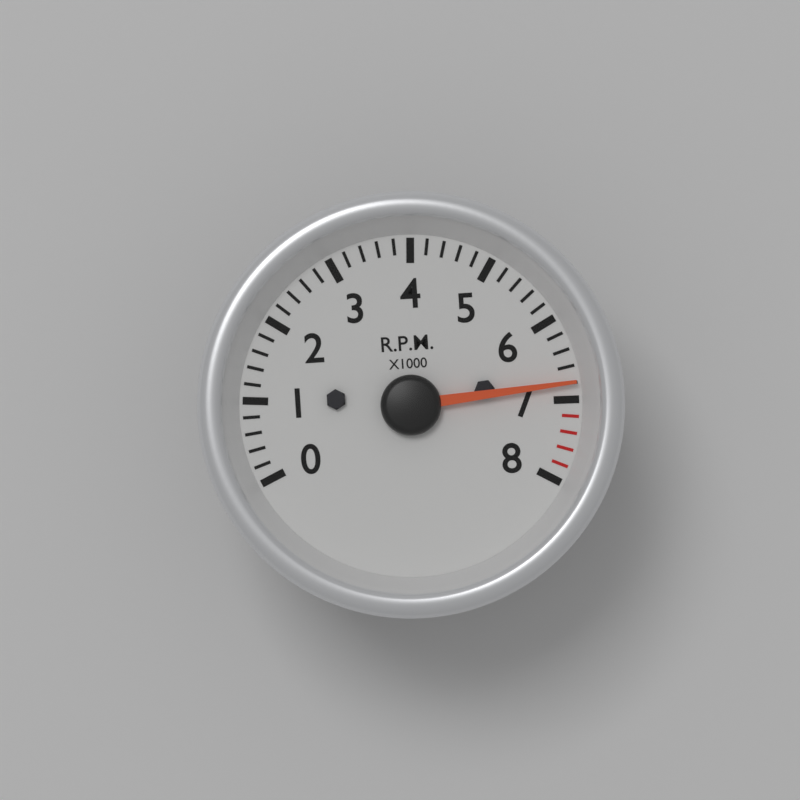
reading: 6800 RPM
